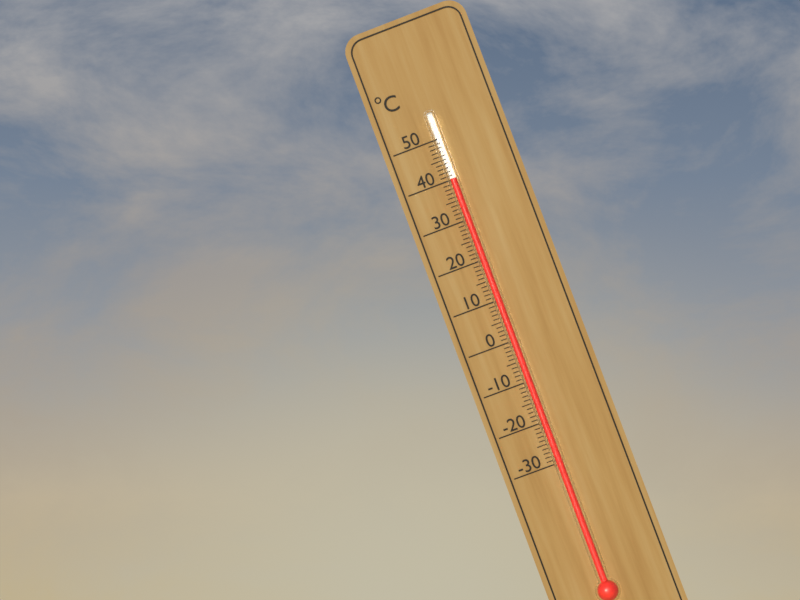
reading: 40 °C
